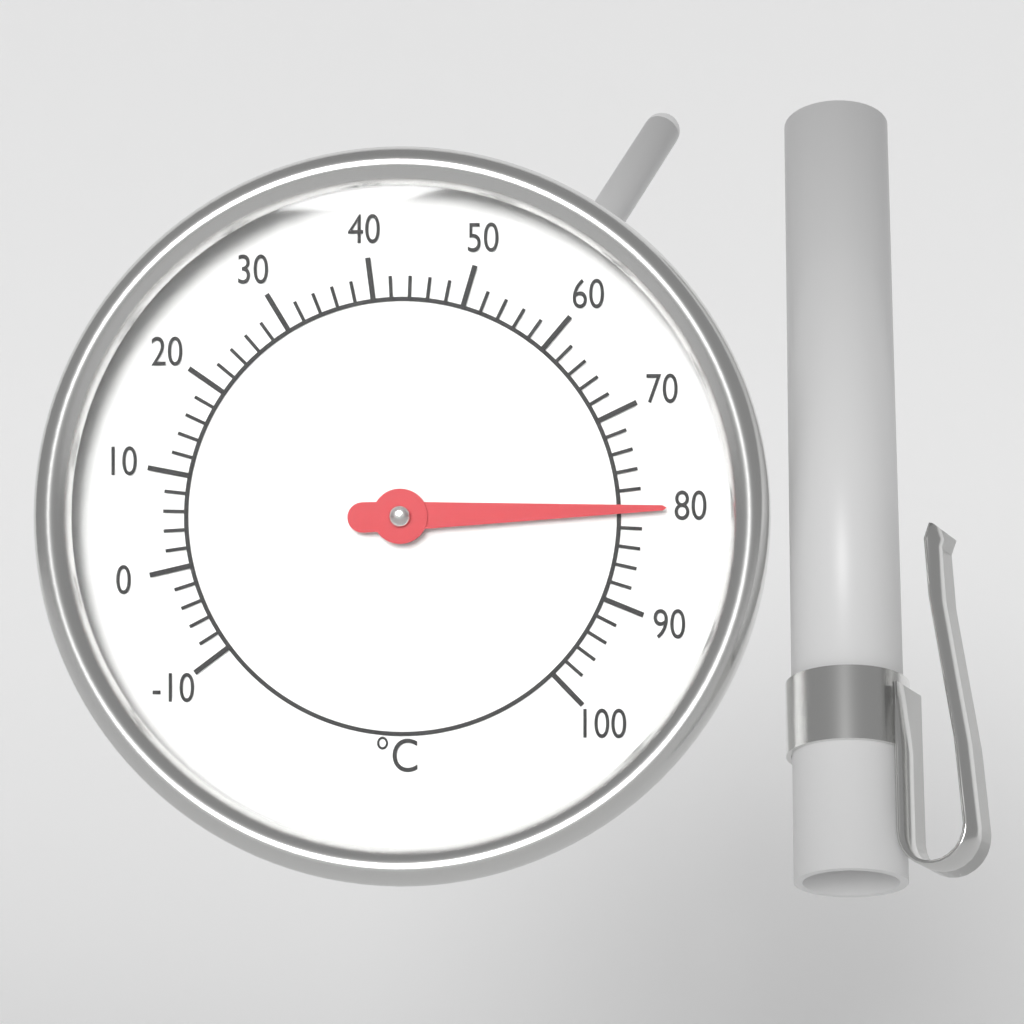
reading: 80 °C
